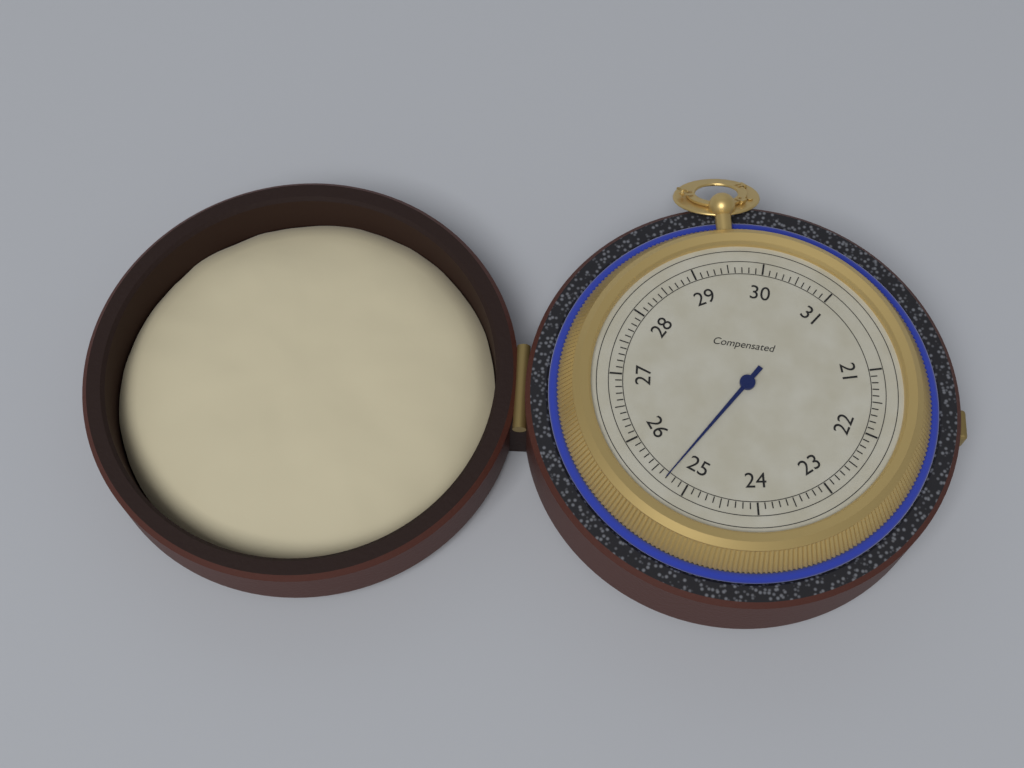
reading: 25.3 (no unit)
